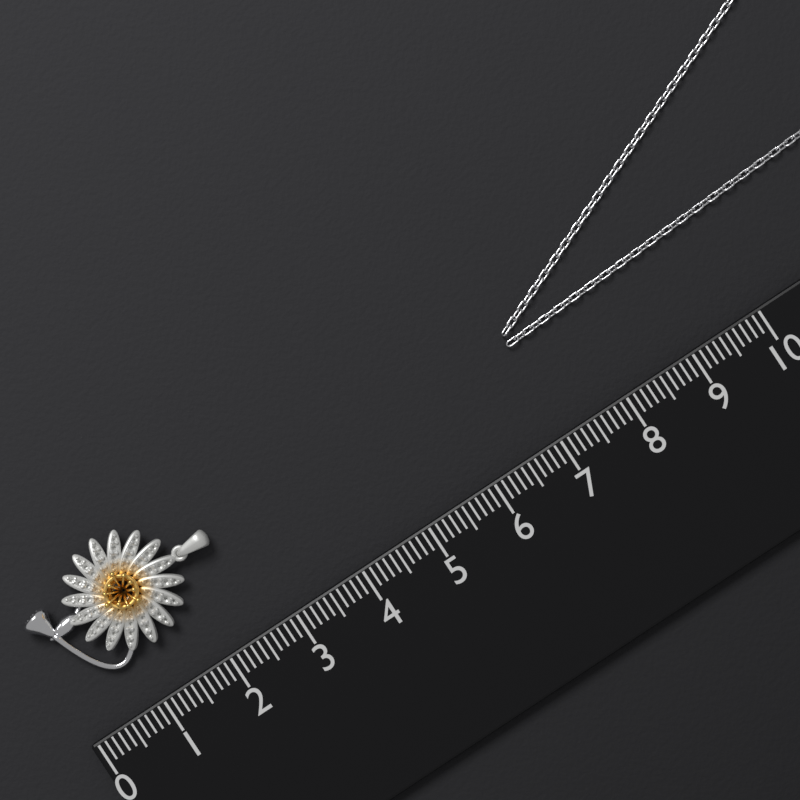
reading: 2.6 (no unit)
